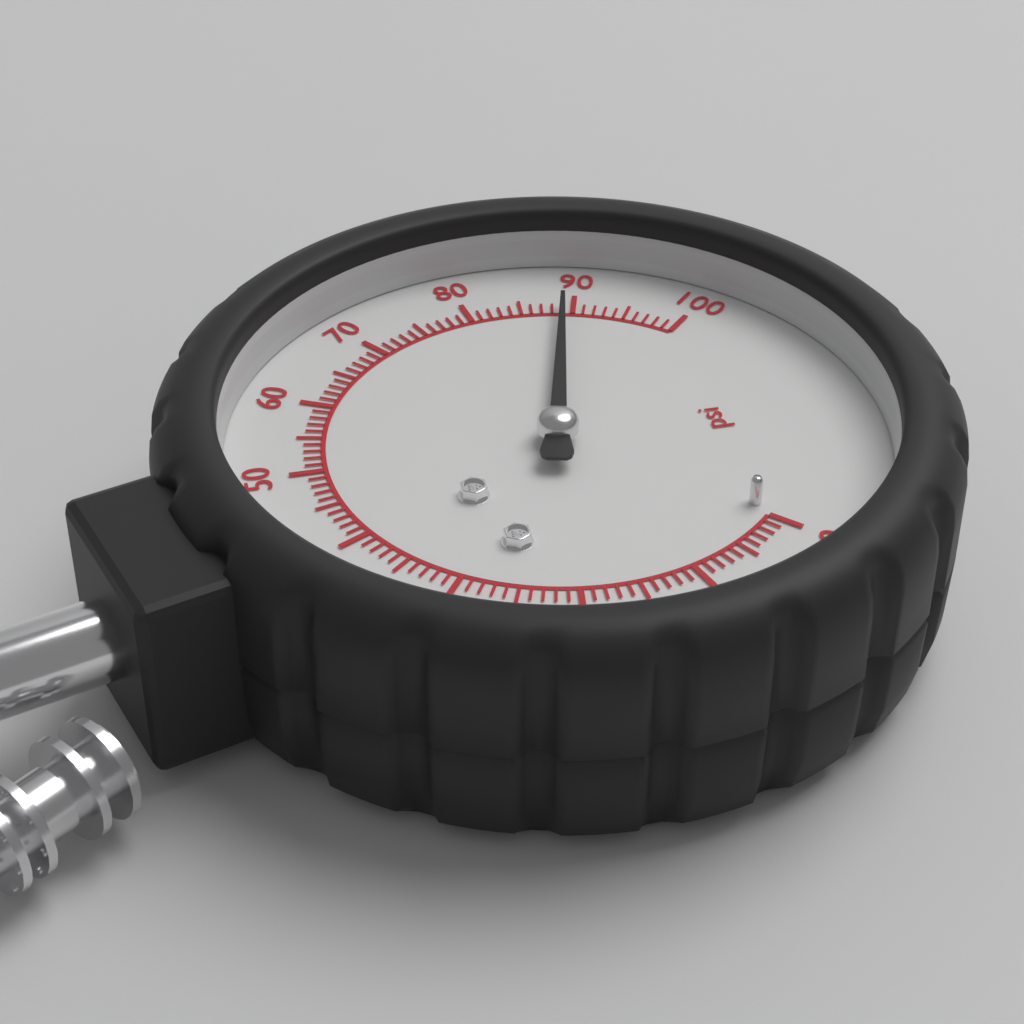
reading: 89 psi
